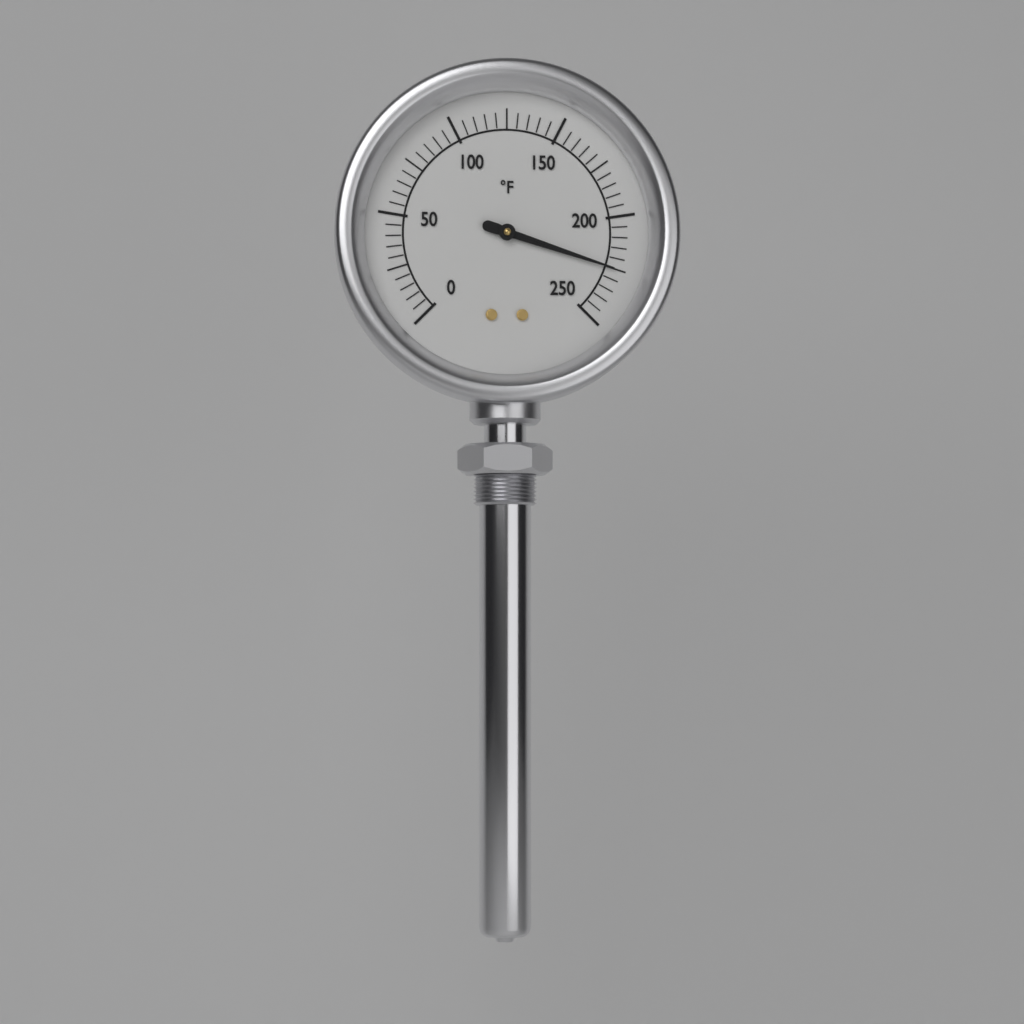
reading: 225 °F
